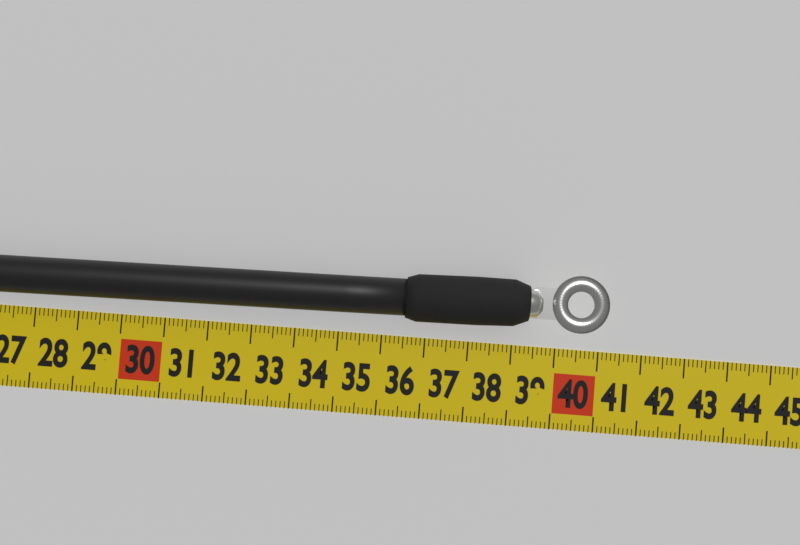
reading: 41.1 cm
